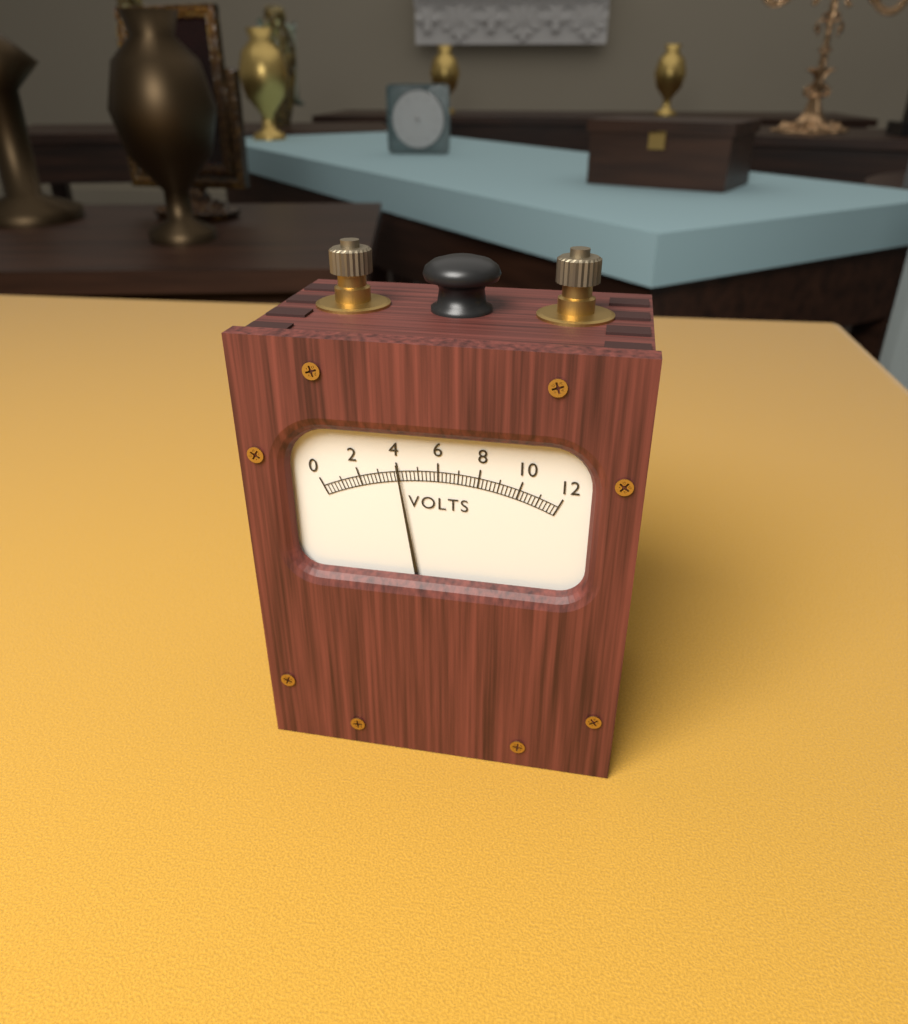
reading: 4.0 V
